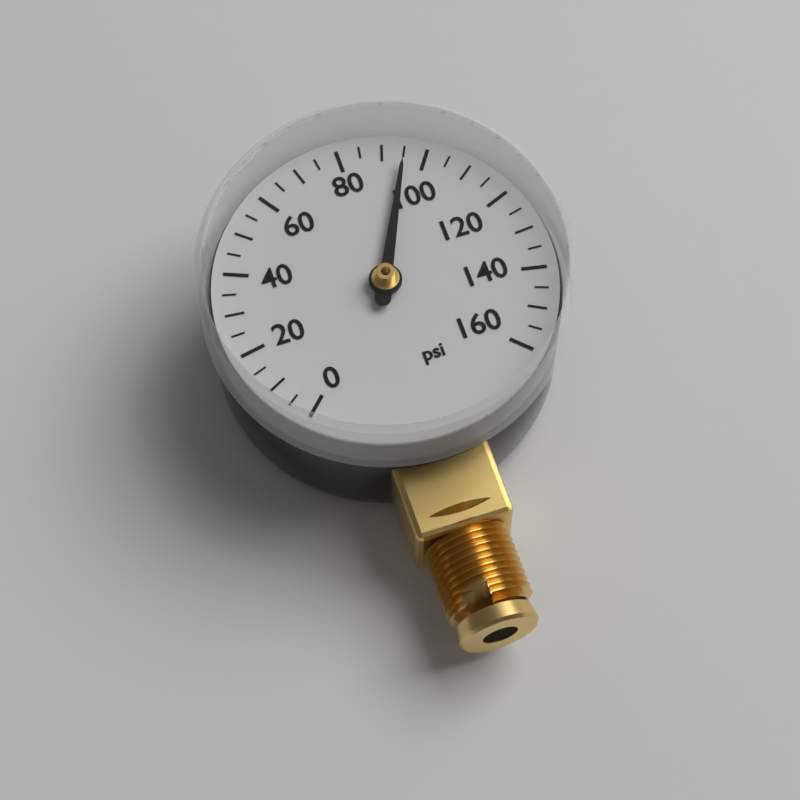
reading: 95 psi
